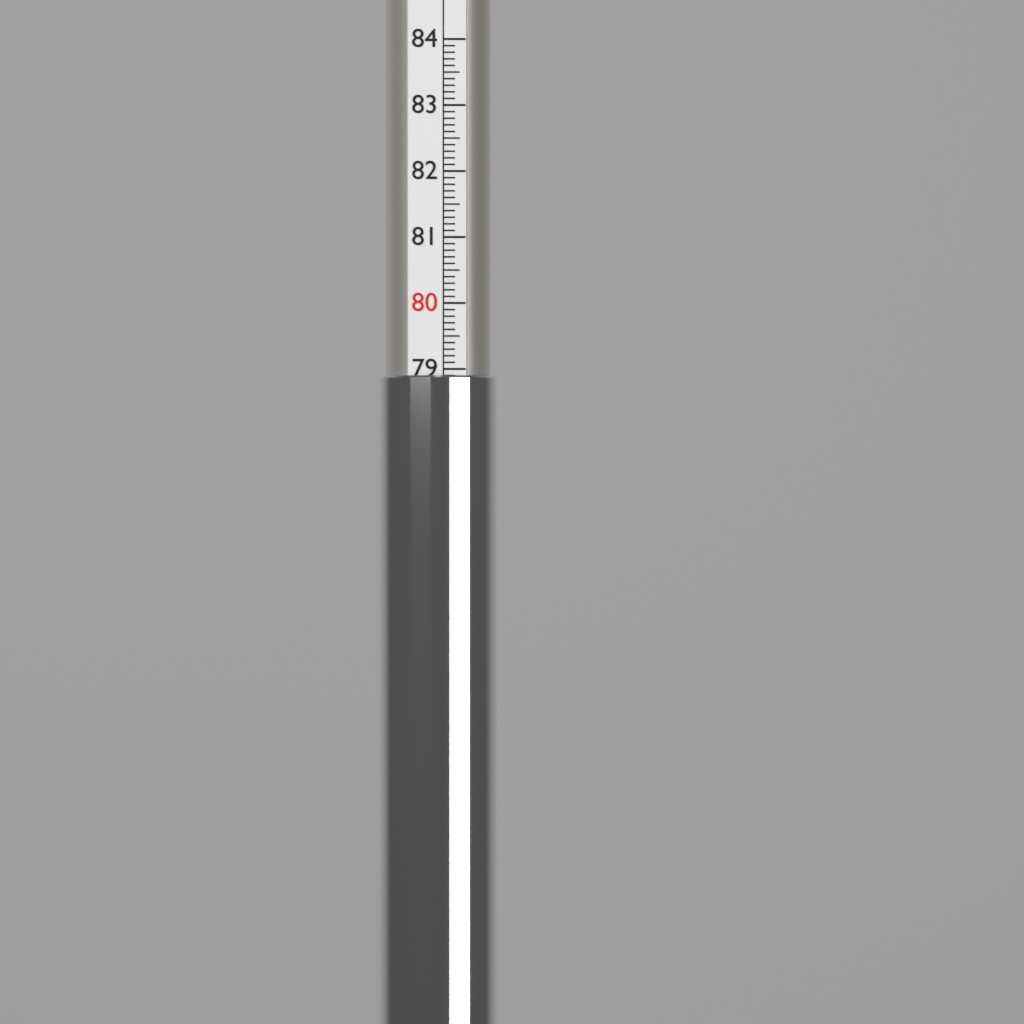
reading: 78.9 (no unit)
